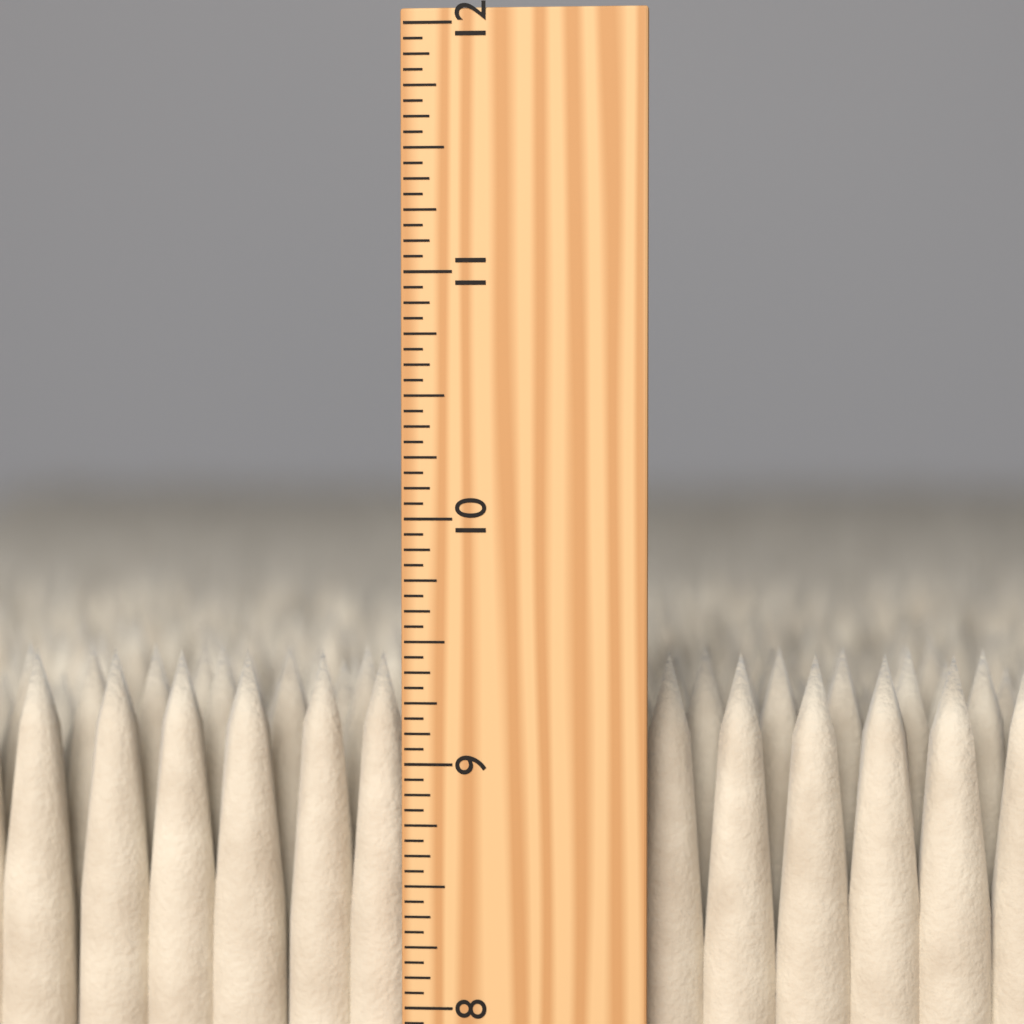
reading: 9.4375 inch
